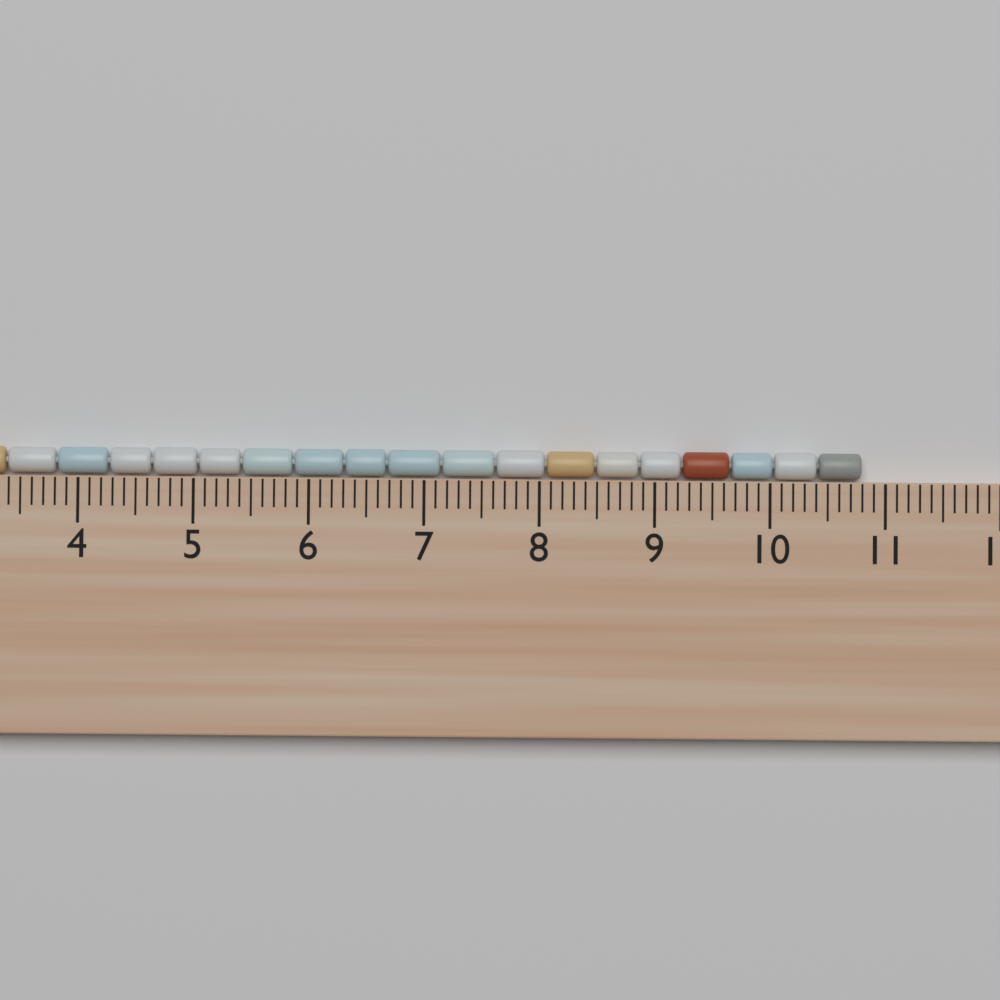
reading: 10.8 cm
